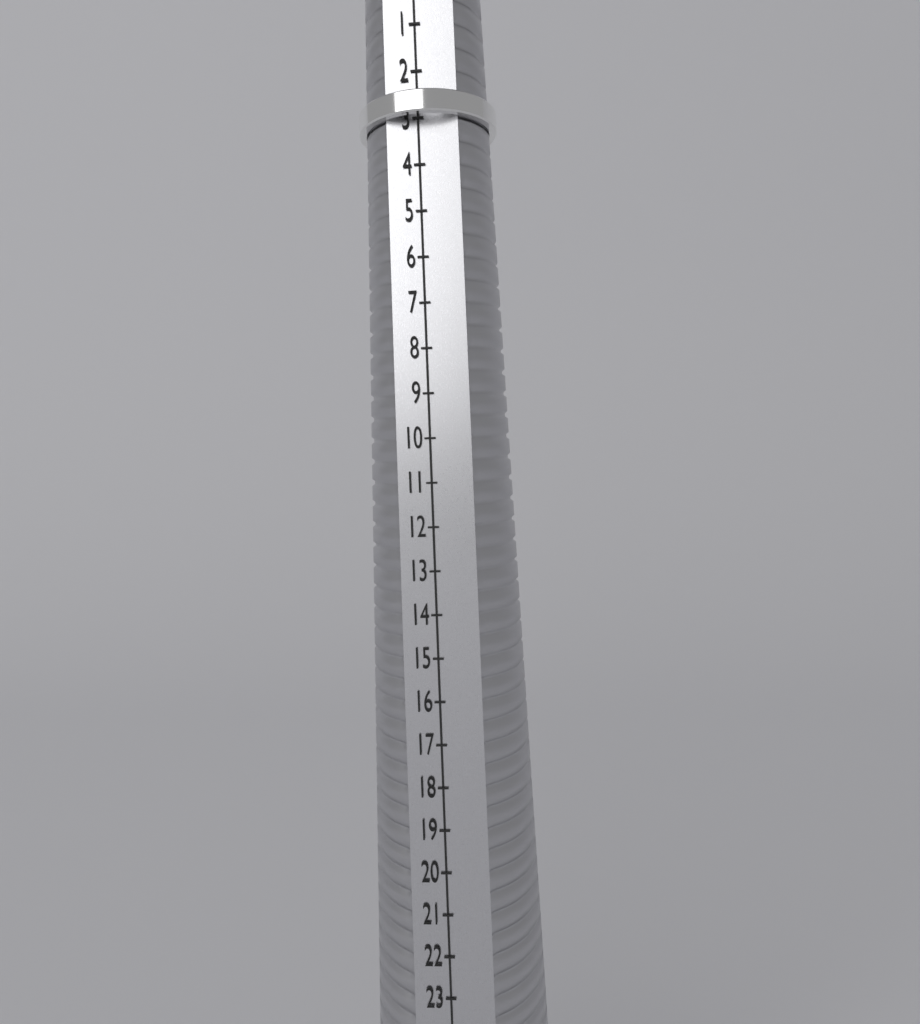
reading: 3 (no unit)
